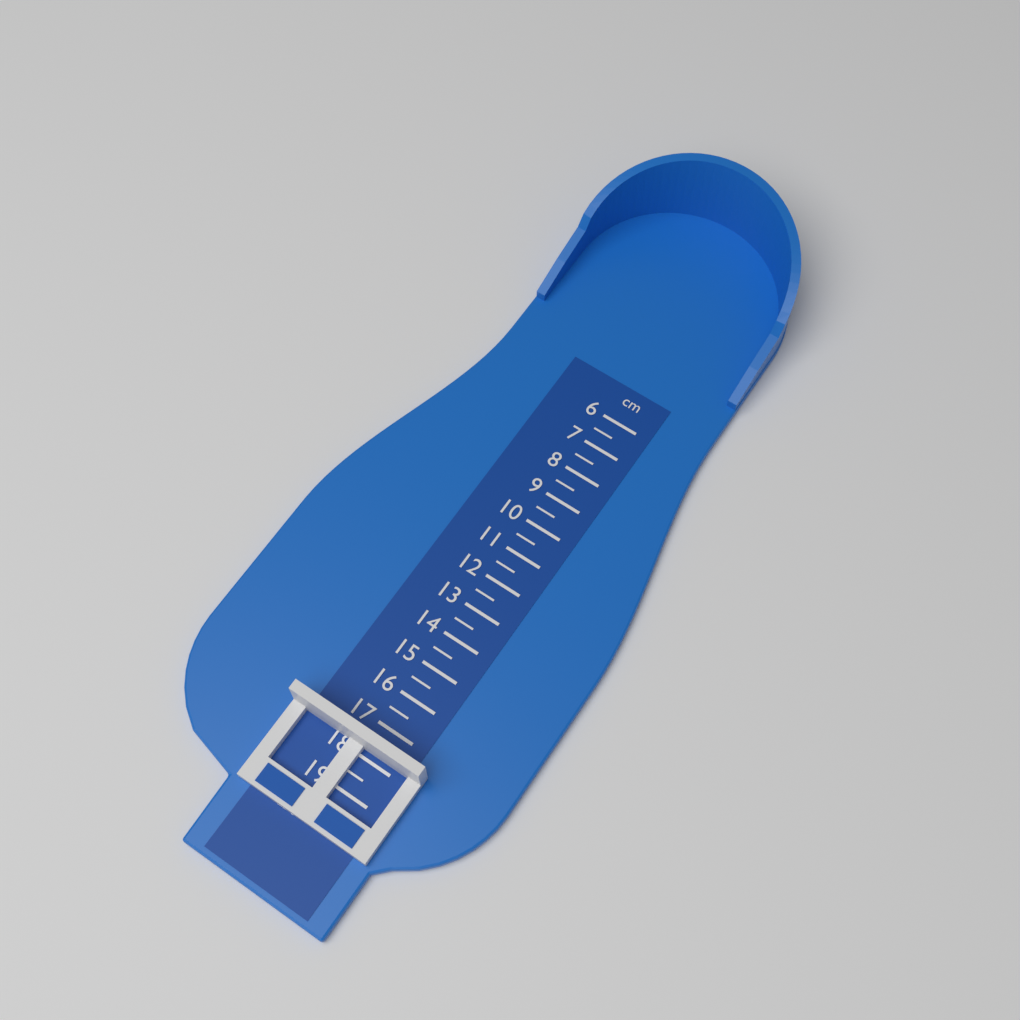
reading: 17.5 cm
